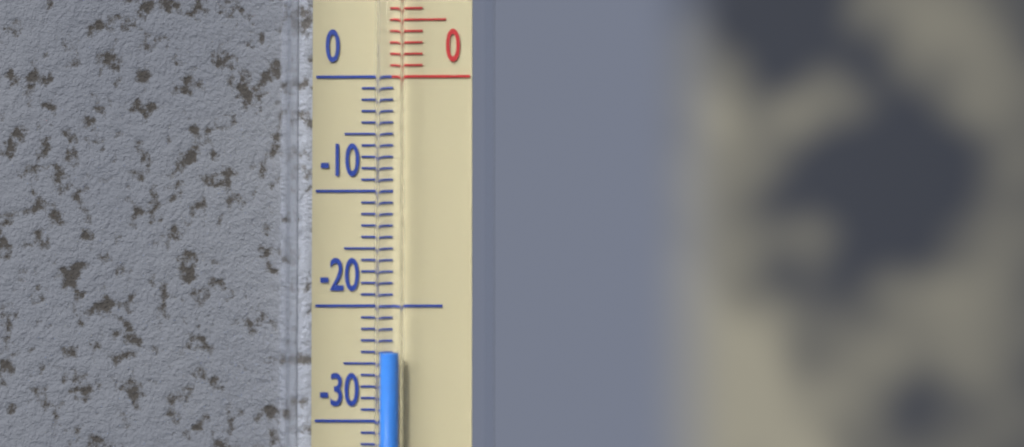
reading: -24 °C
